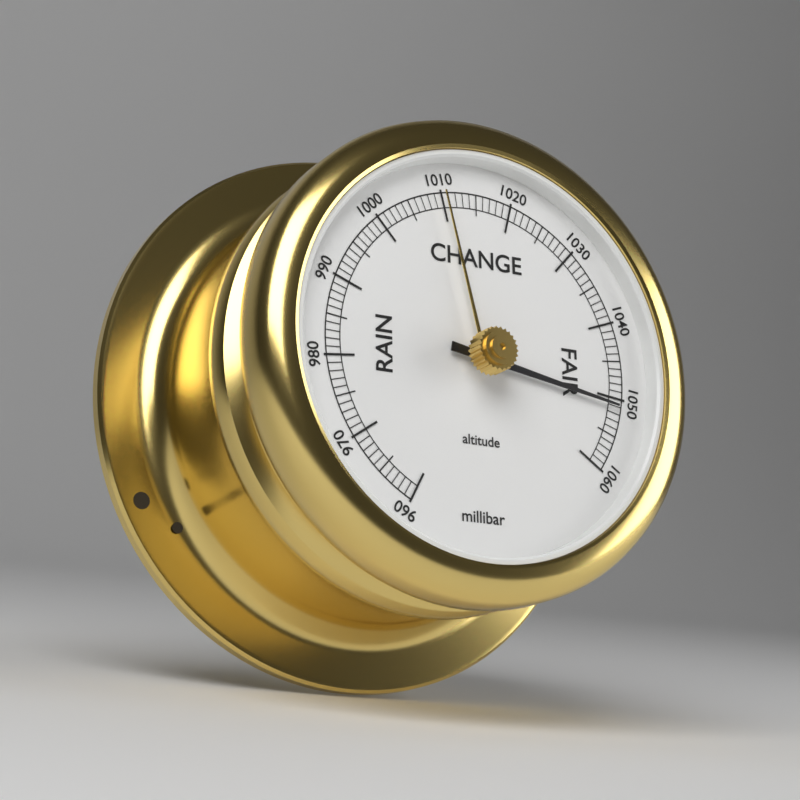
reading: 1051 millibar
